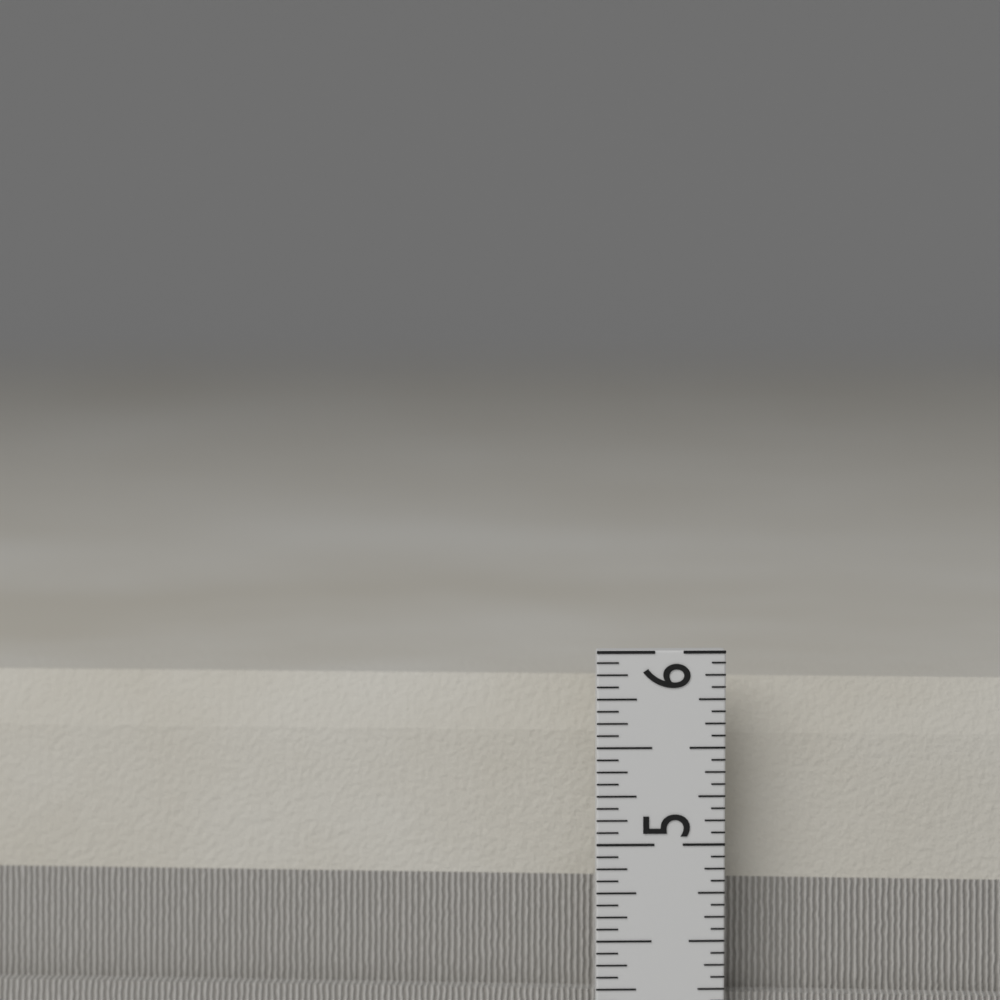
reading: 5.8125 in
